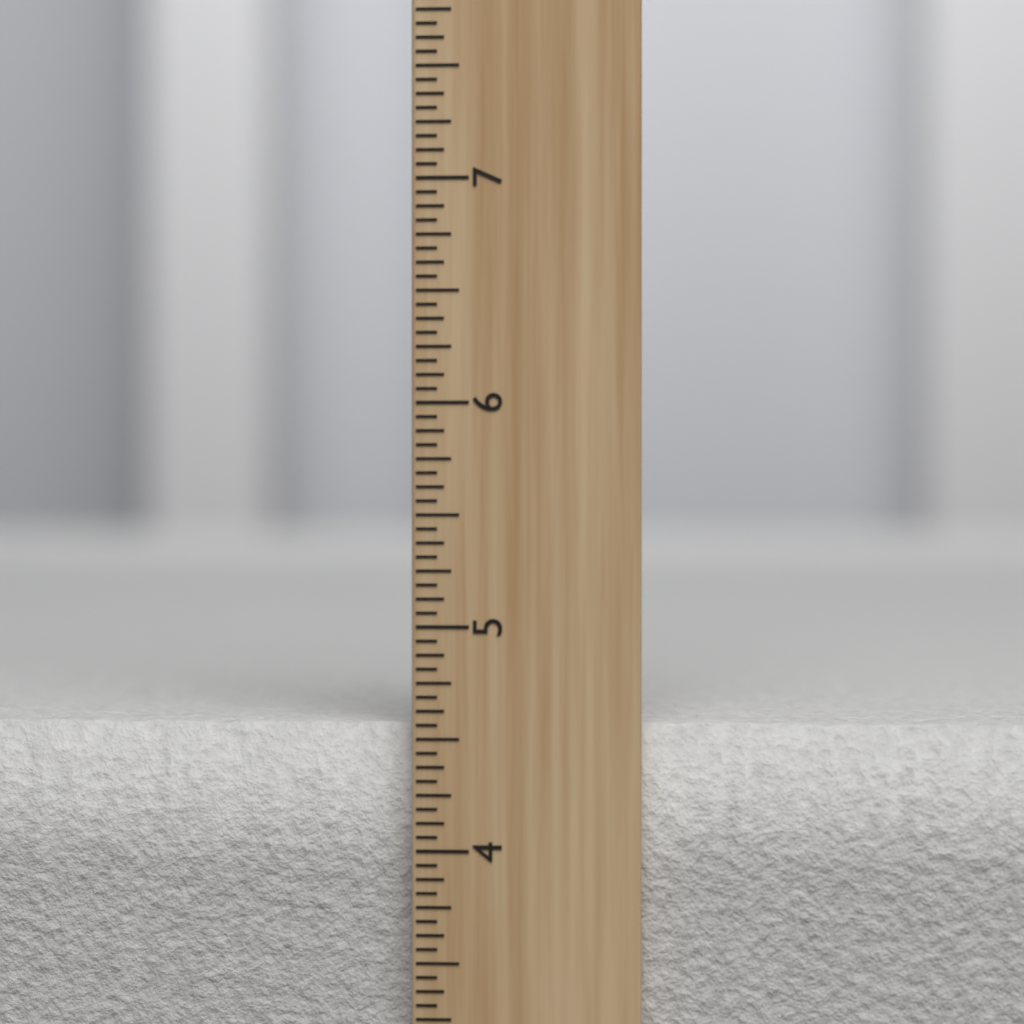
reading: 4.5625 inch
